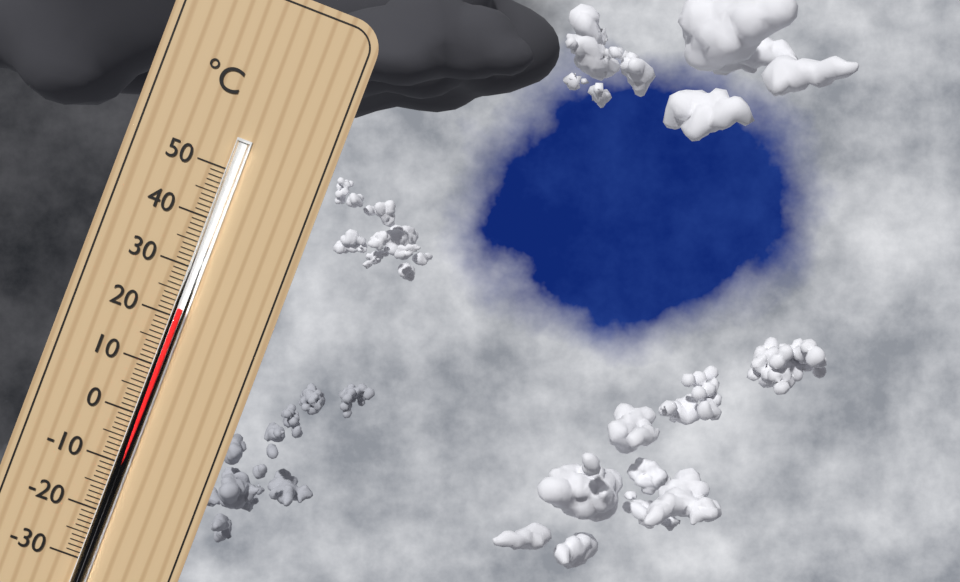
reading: 22 °C
